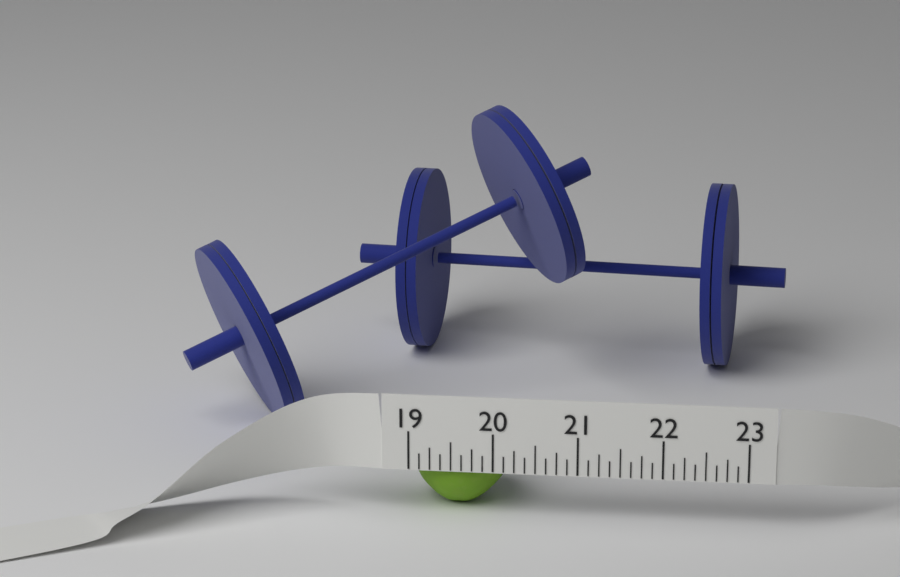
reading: 20.125 (no unit)
